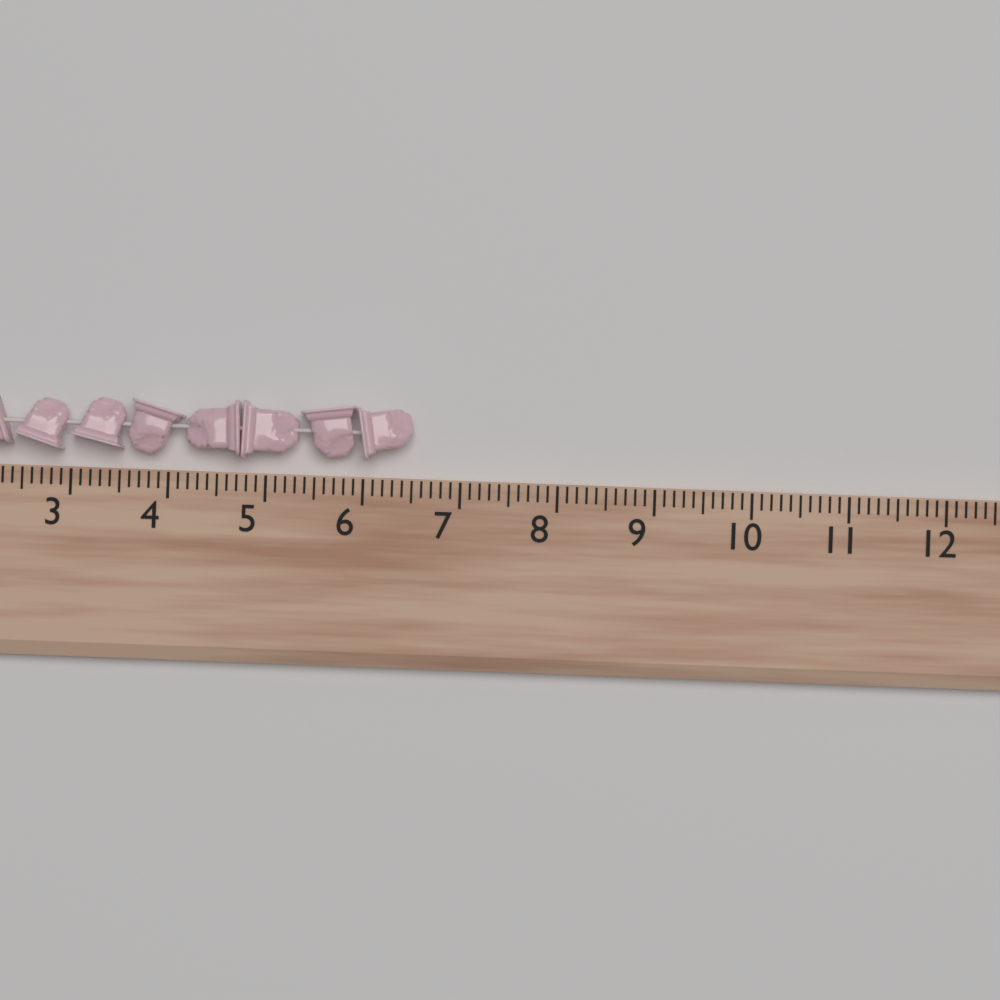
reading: 6.5 (no unit)
